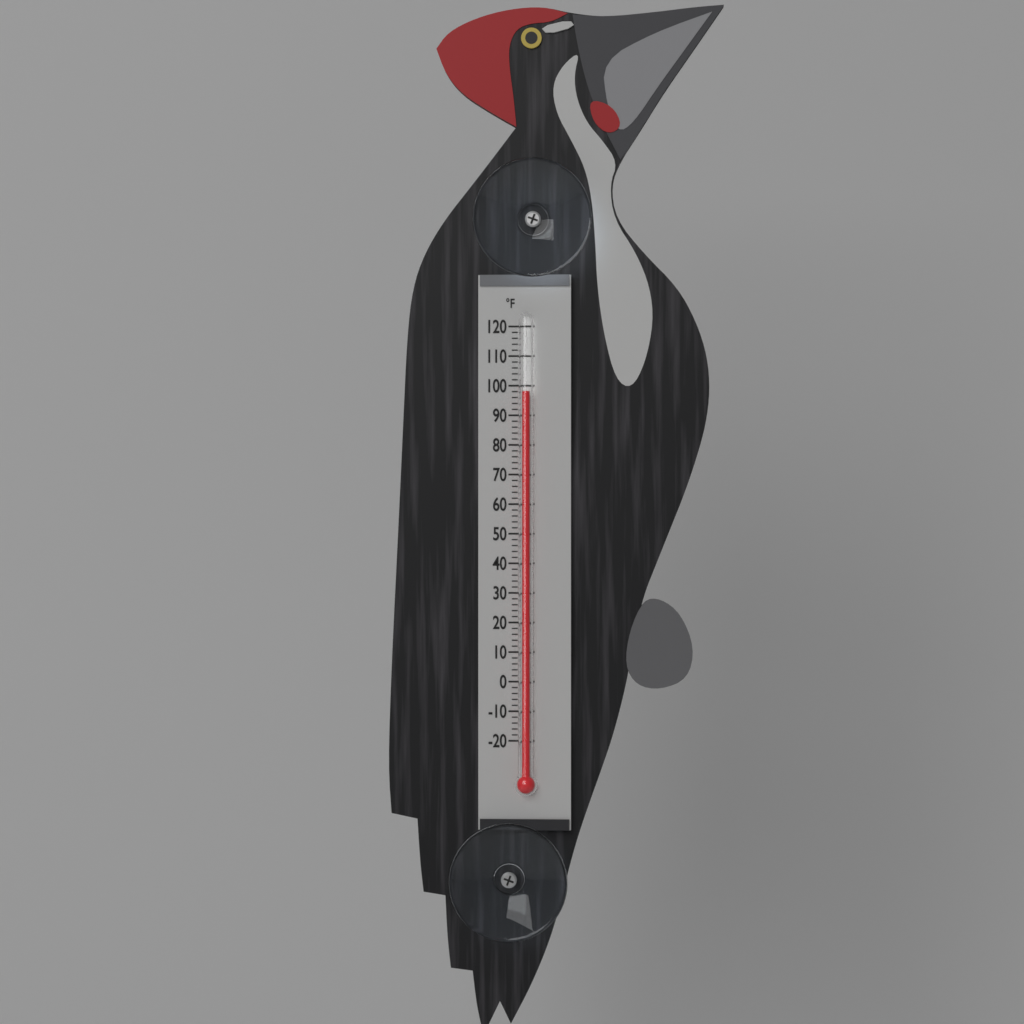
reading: 98 °F
